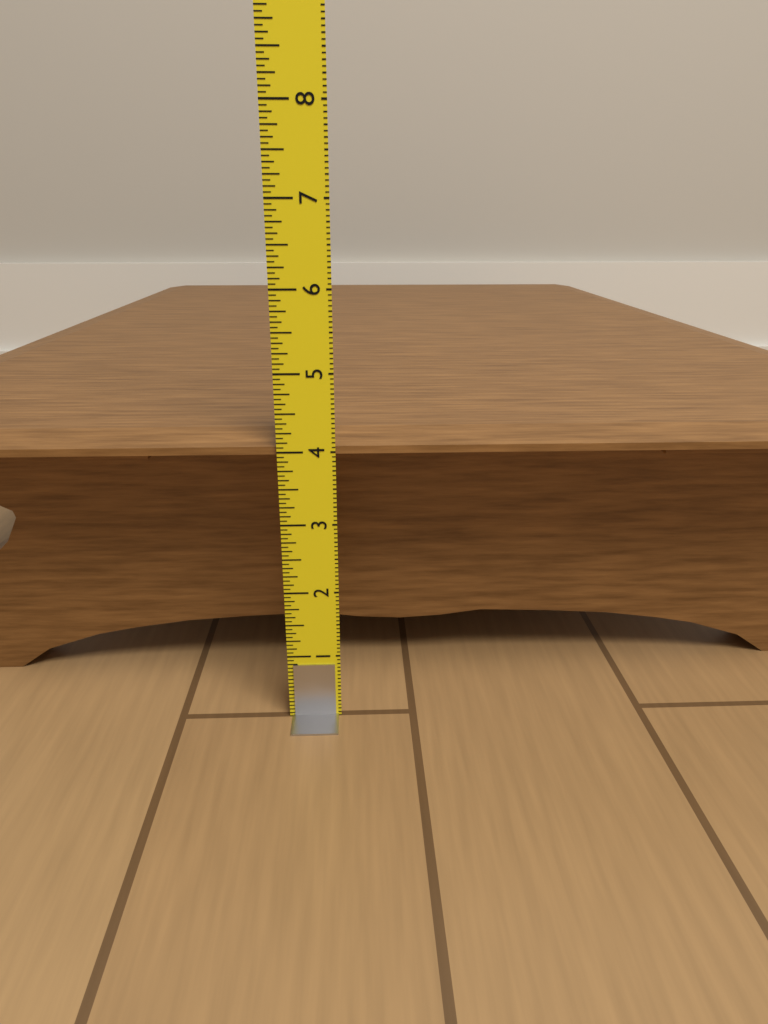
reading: 4.1875 in
